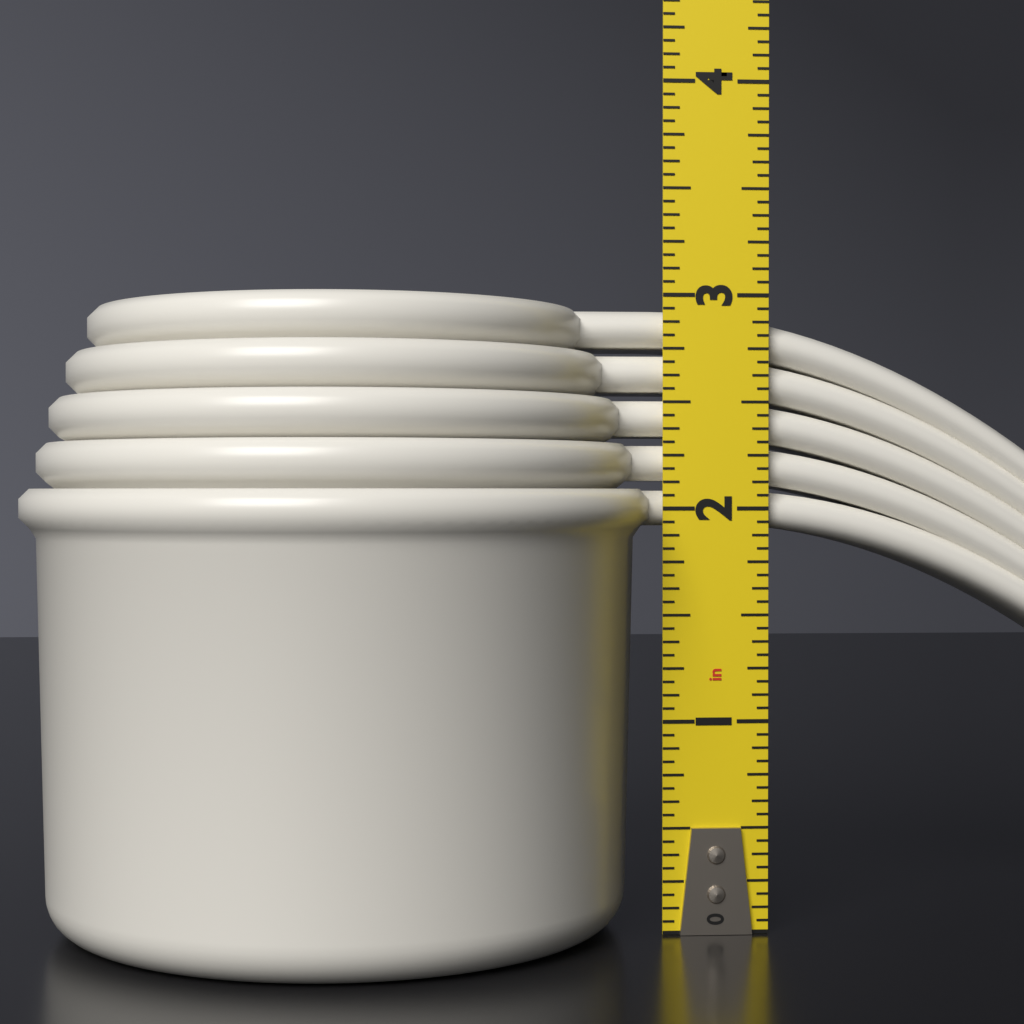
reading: 2.9375 in
